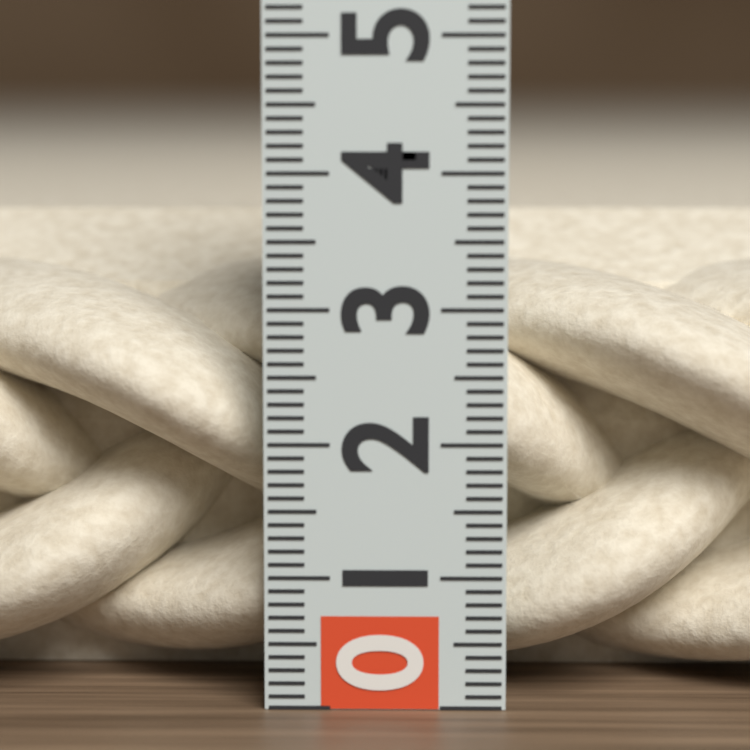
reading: 3.6 (no unit)
